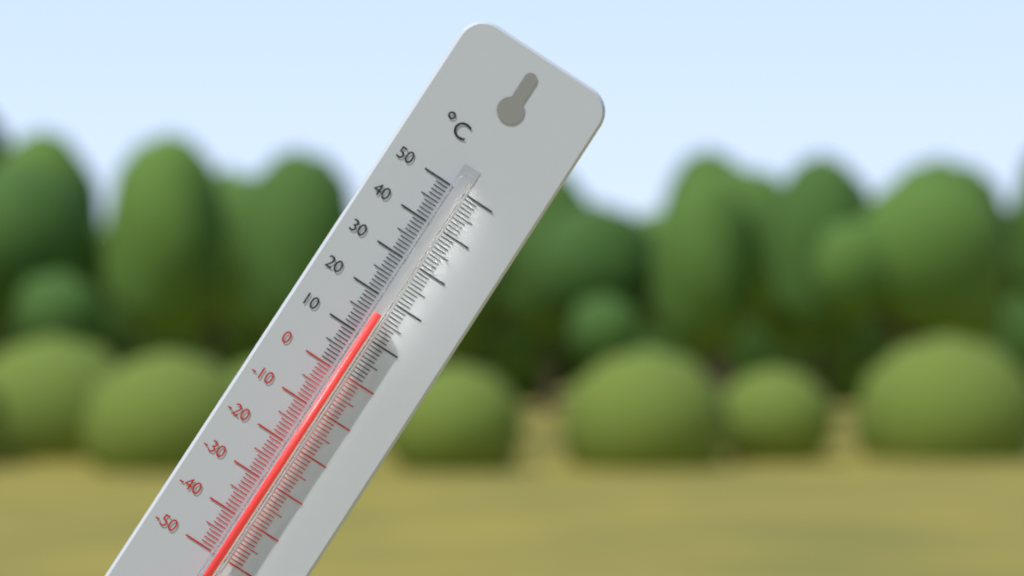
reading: 16 °C
